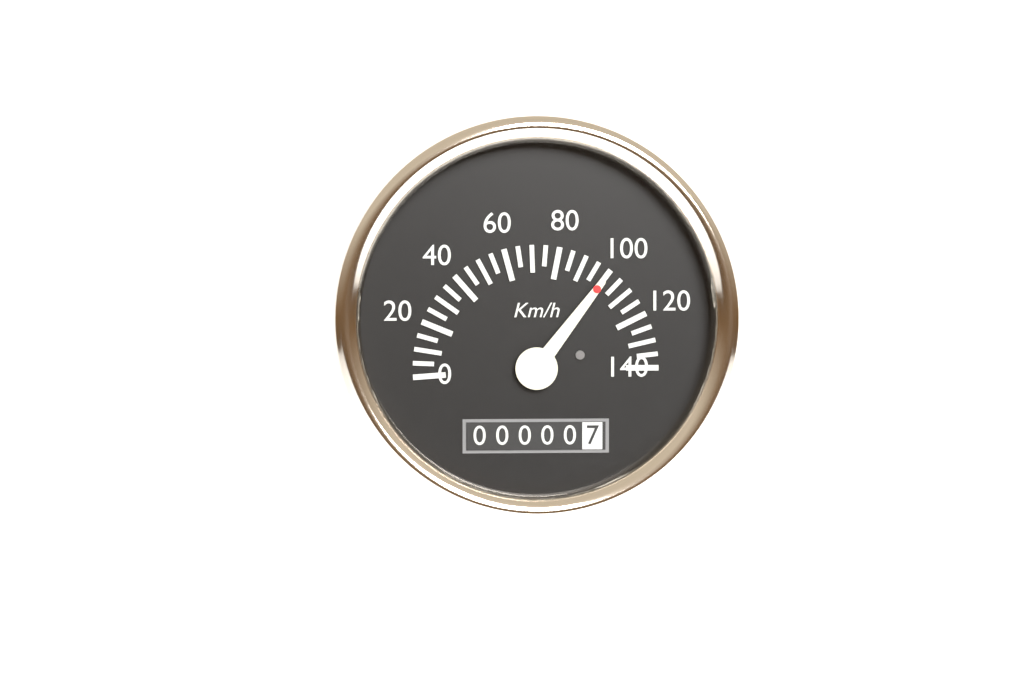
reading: 100 km/h
